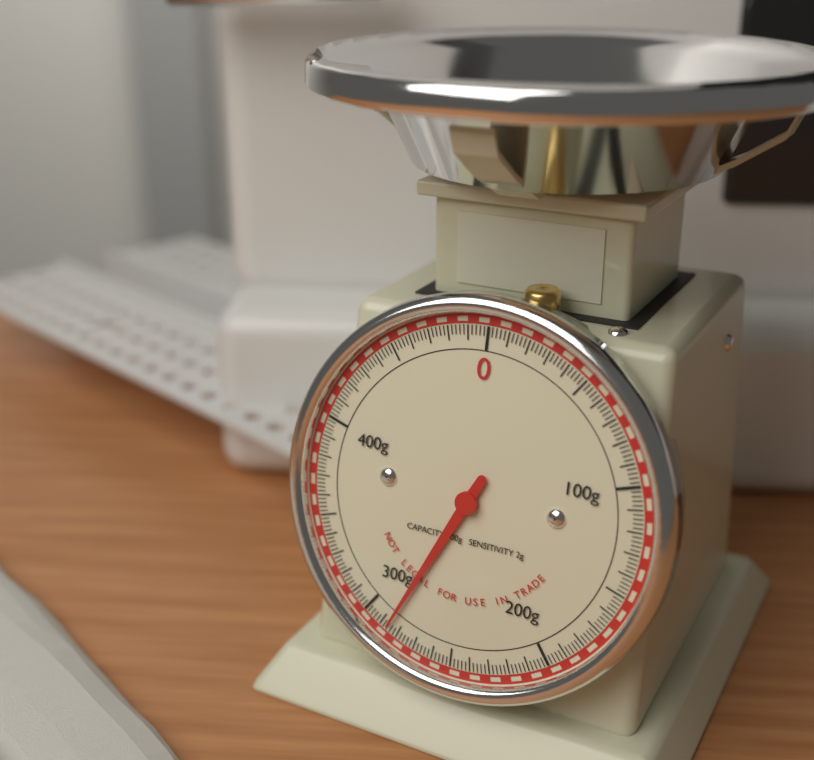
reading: 286 g
